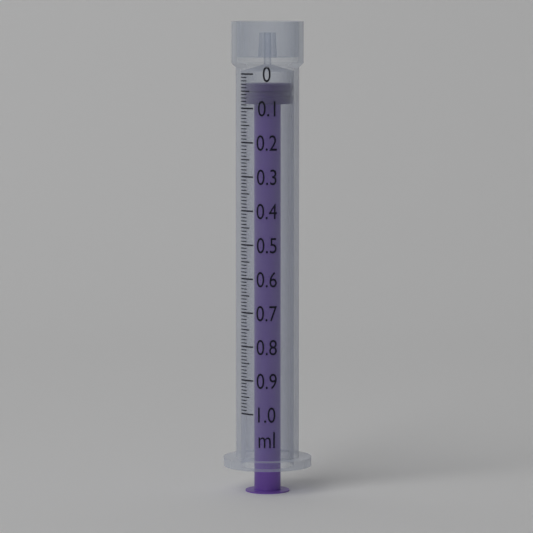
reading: 0.03 ml
